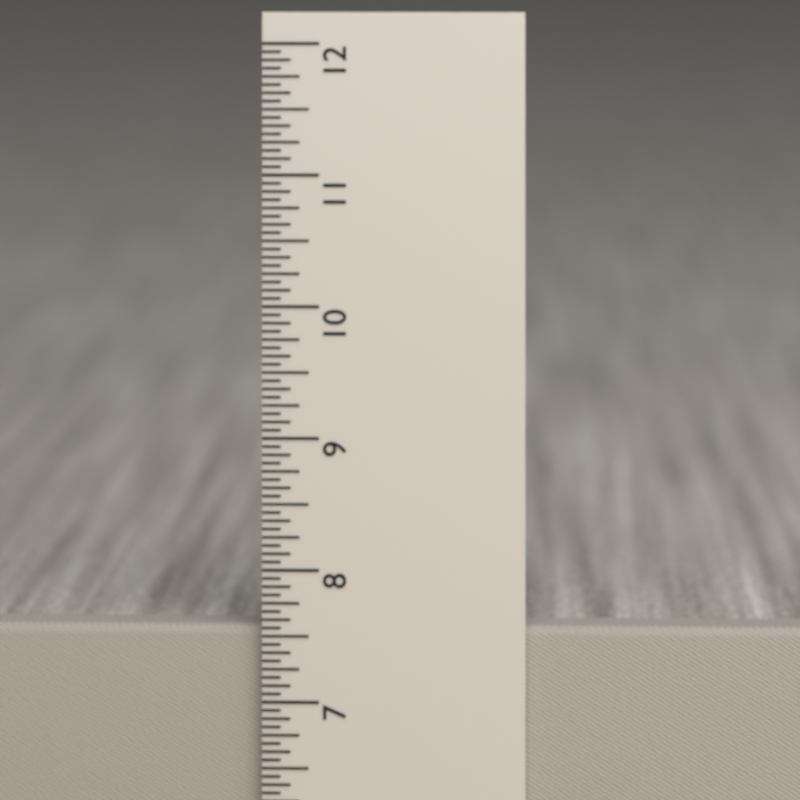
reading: 7.5625 in
